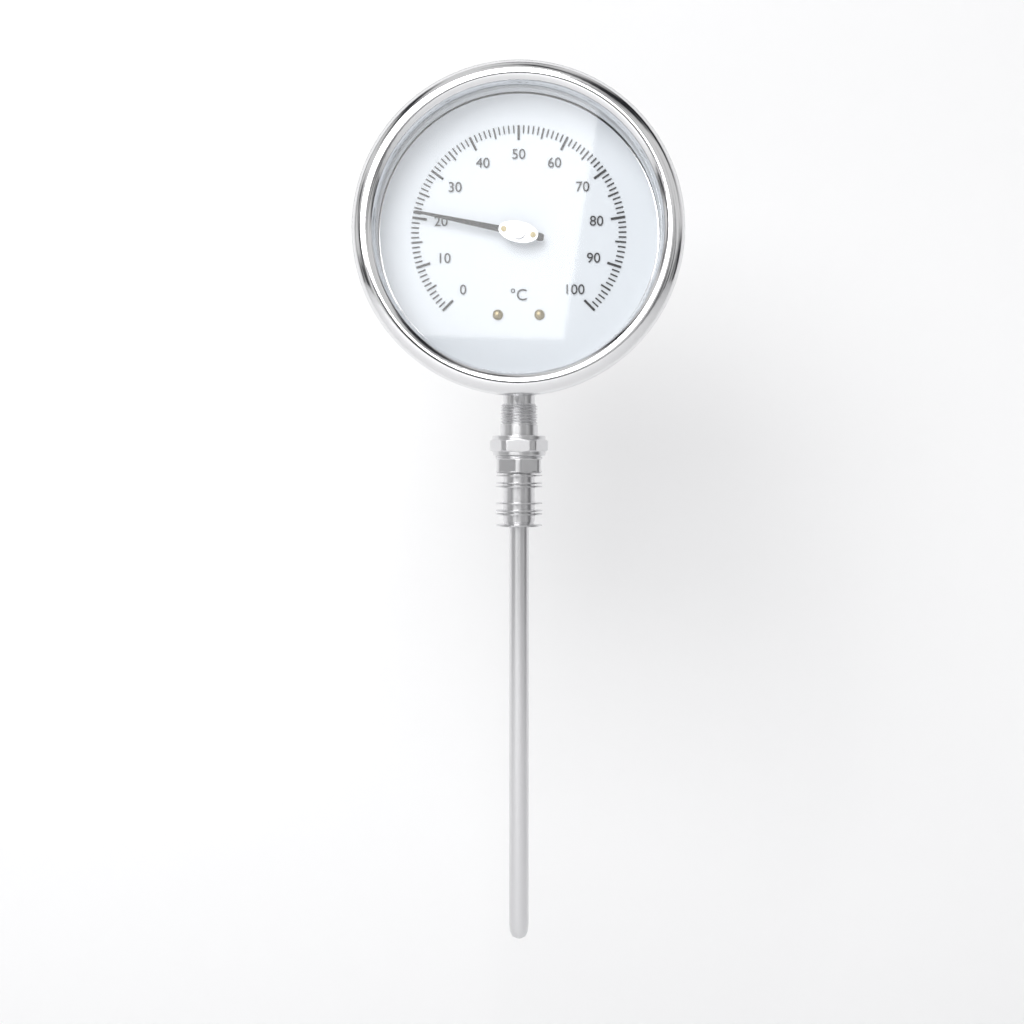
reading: 21 °C
